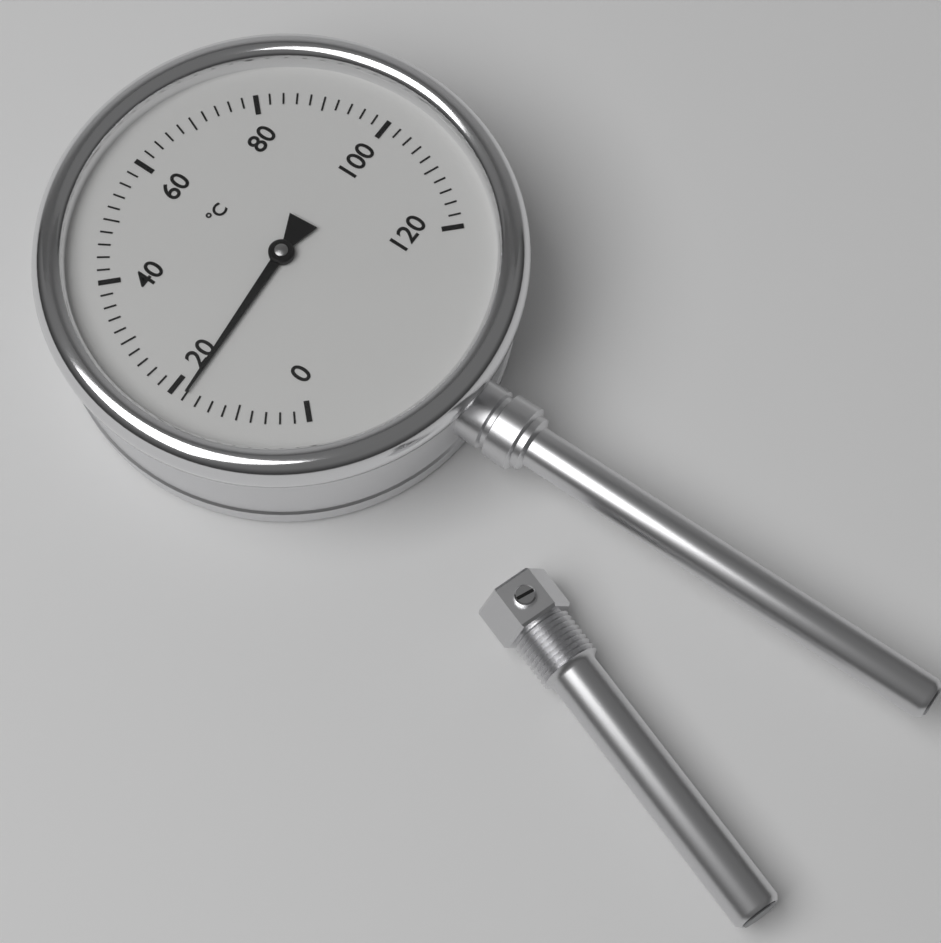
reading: 18 °C
